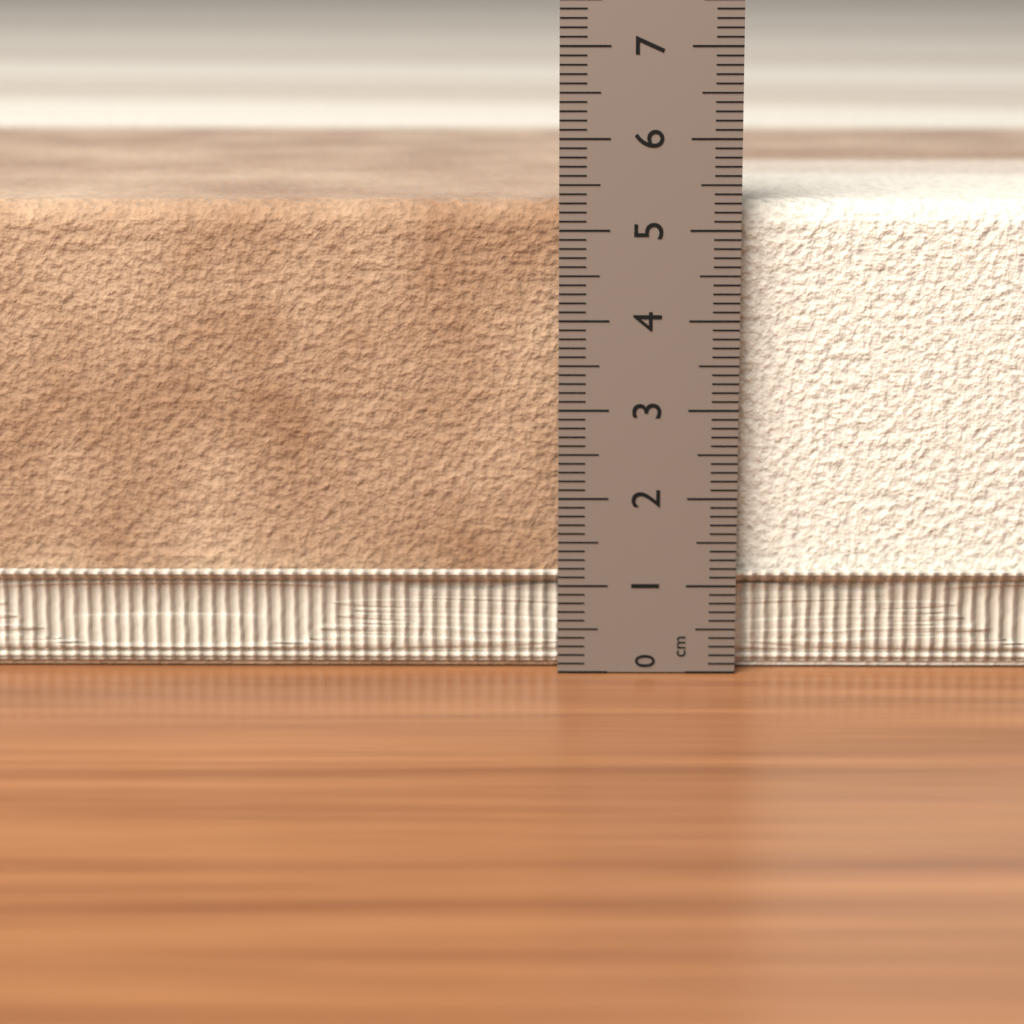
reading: 5.3 cm
